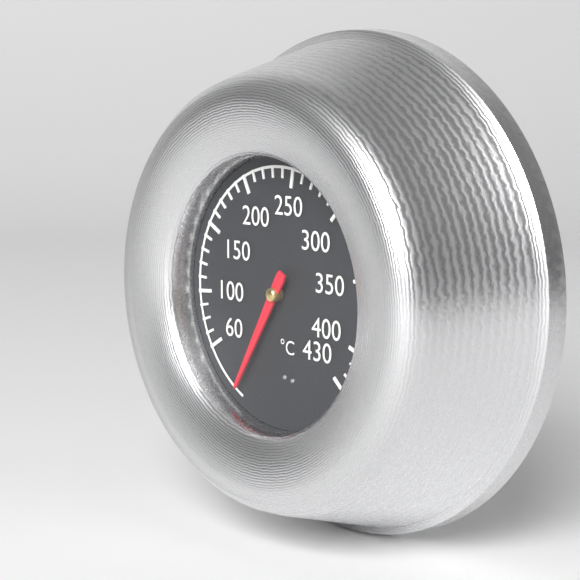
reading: 20 °C
